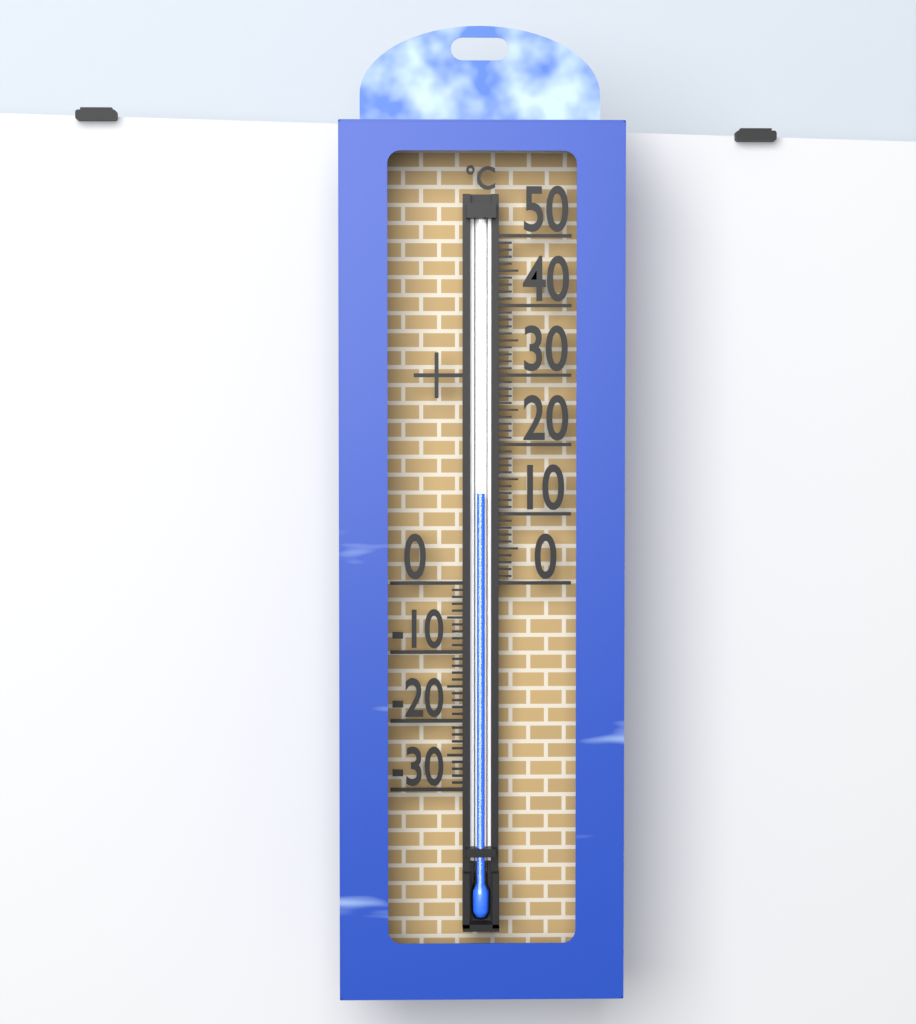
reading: 13 °C
